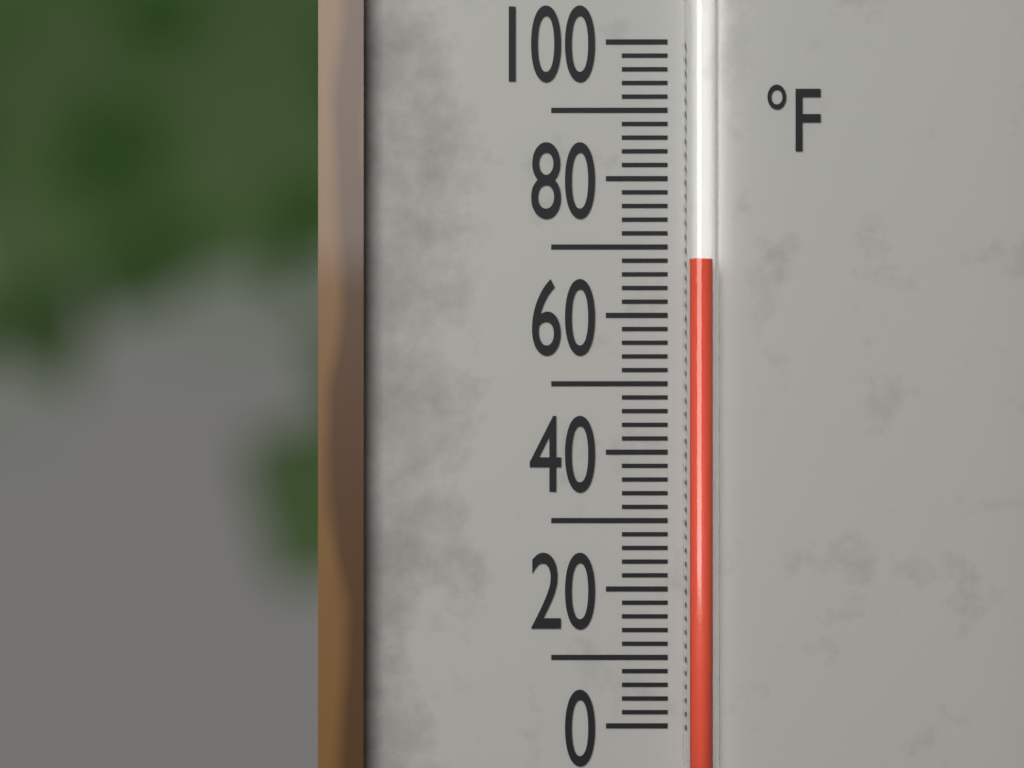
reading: 68 °F
